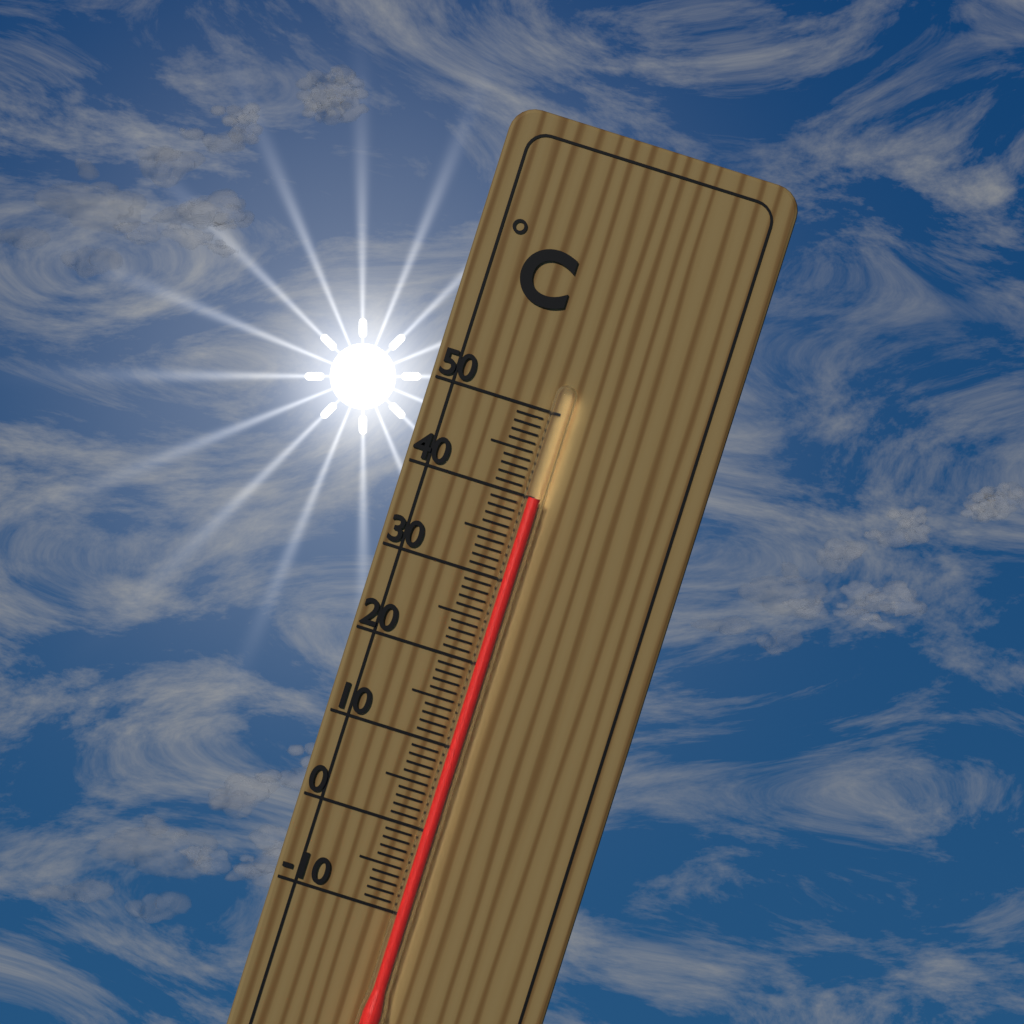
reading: 40 °C
